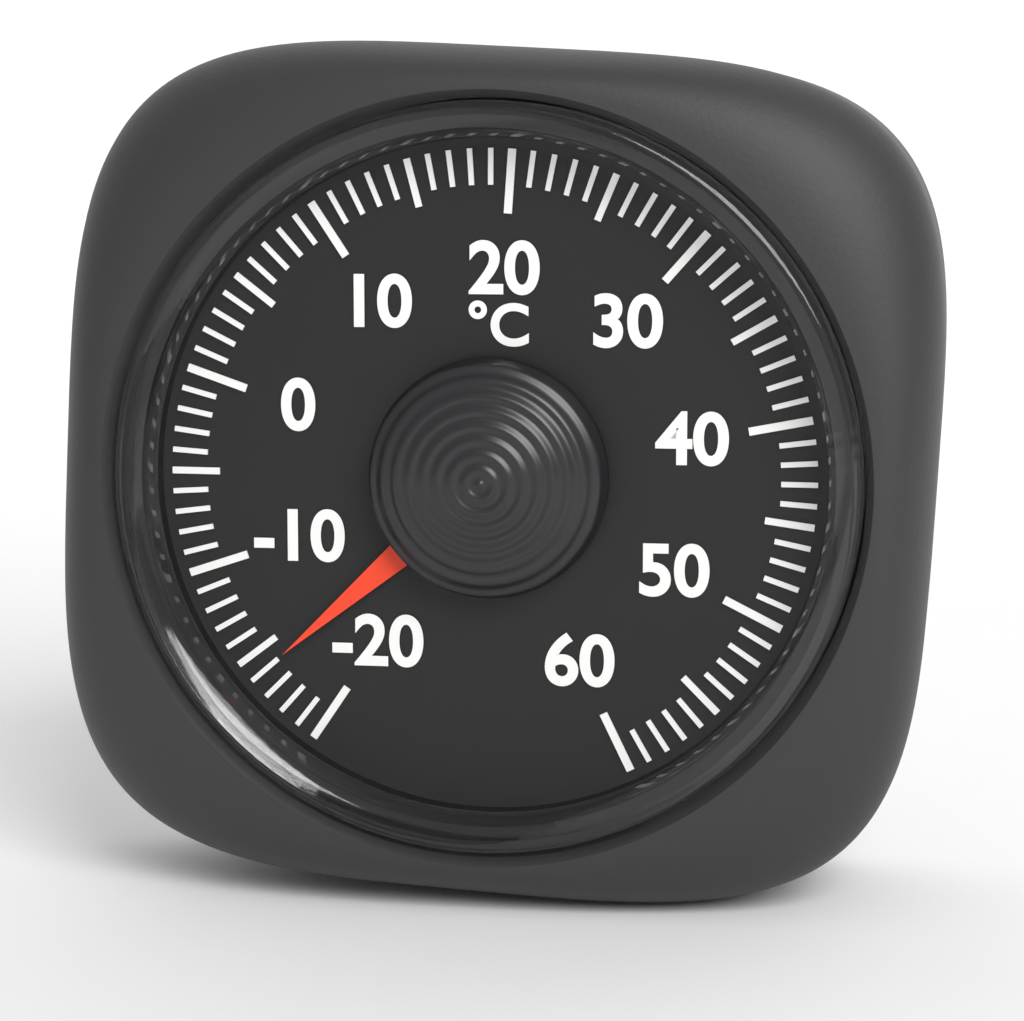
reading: -16 °C
